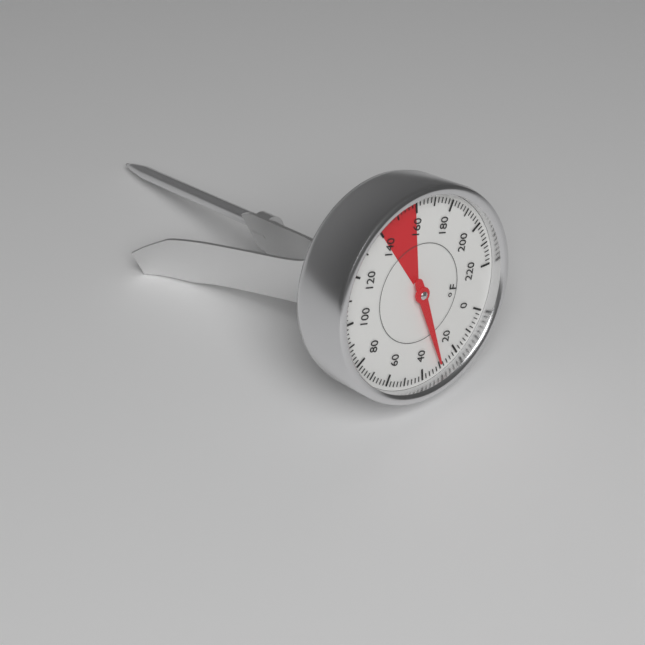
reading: 30 °F
